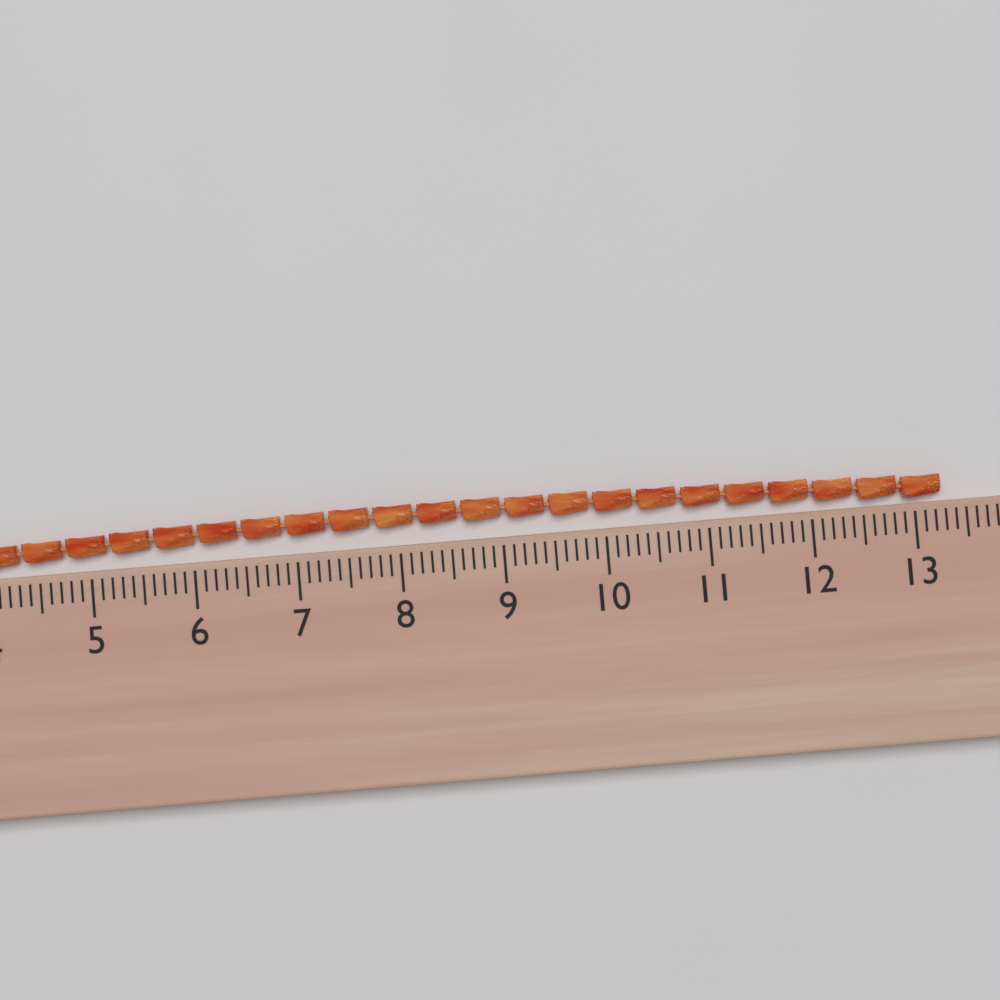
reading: 13.3 (no unit)
